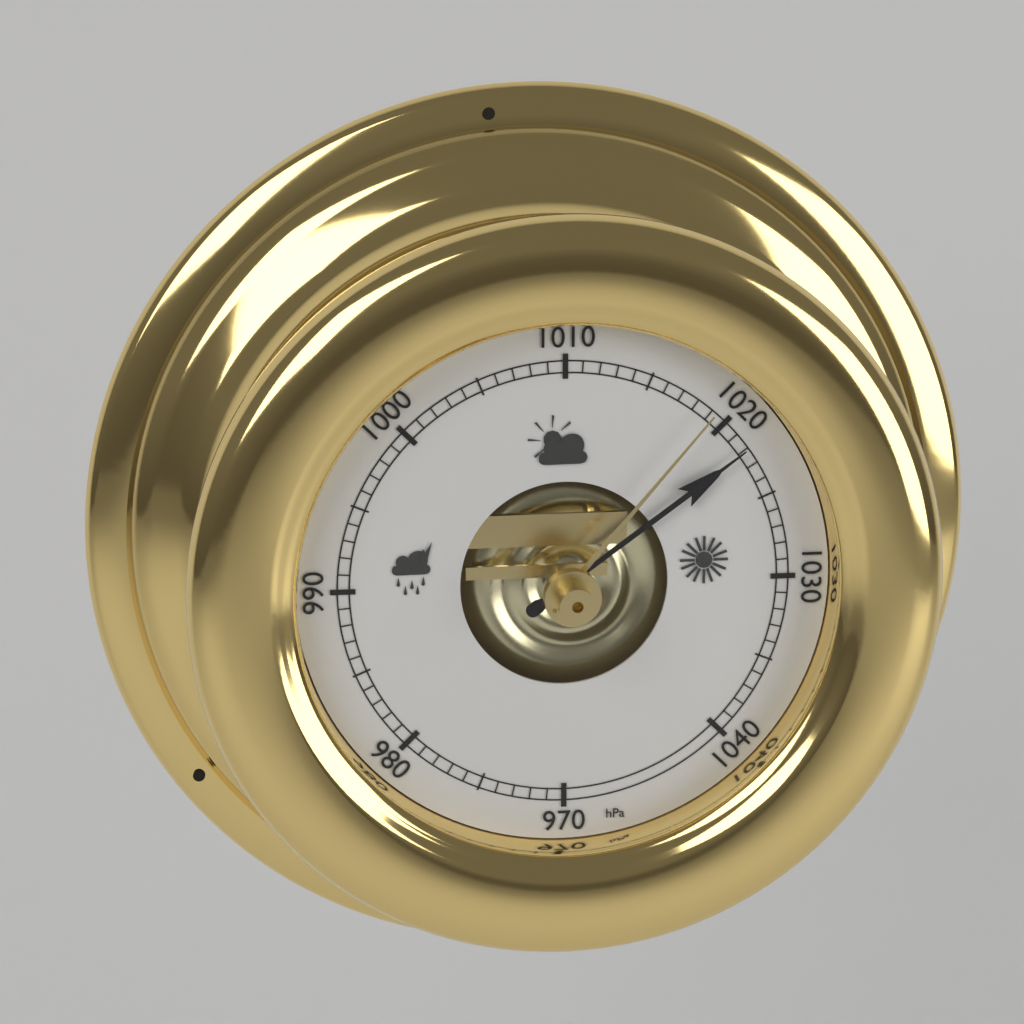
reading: 1022 hPa
